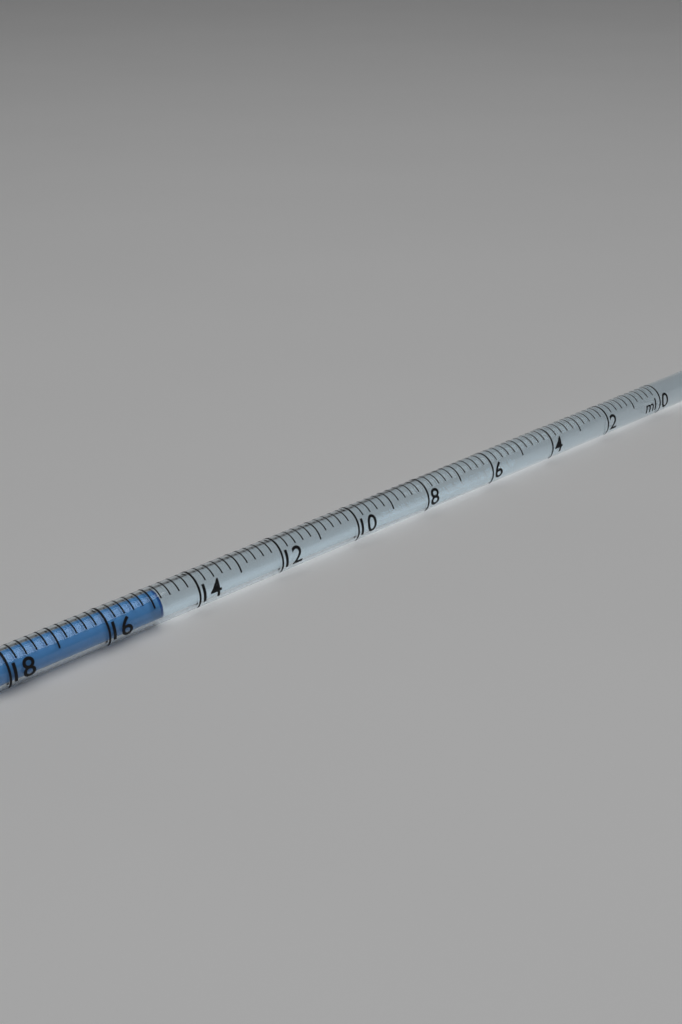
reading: 14.8 ml
